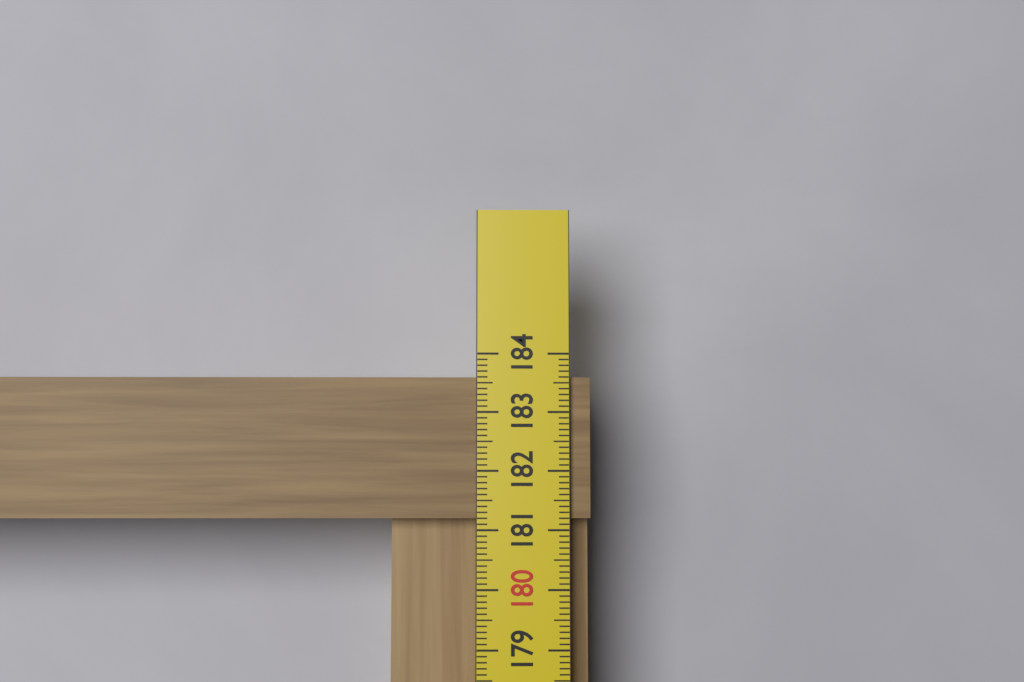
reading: 183.6 cm
